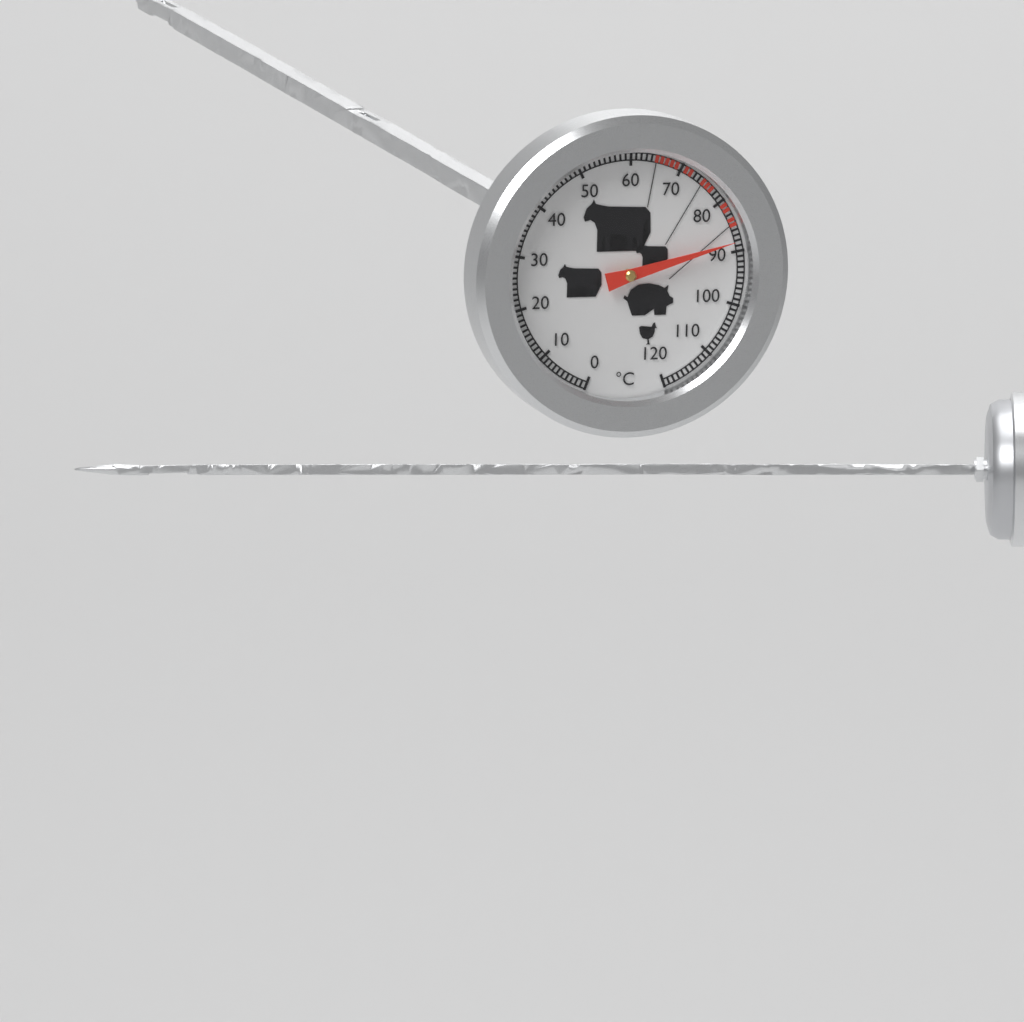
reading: 88 °C
